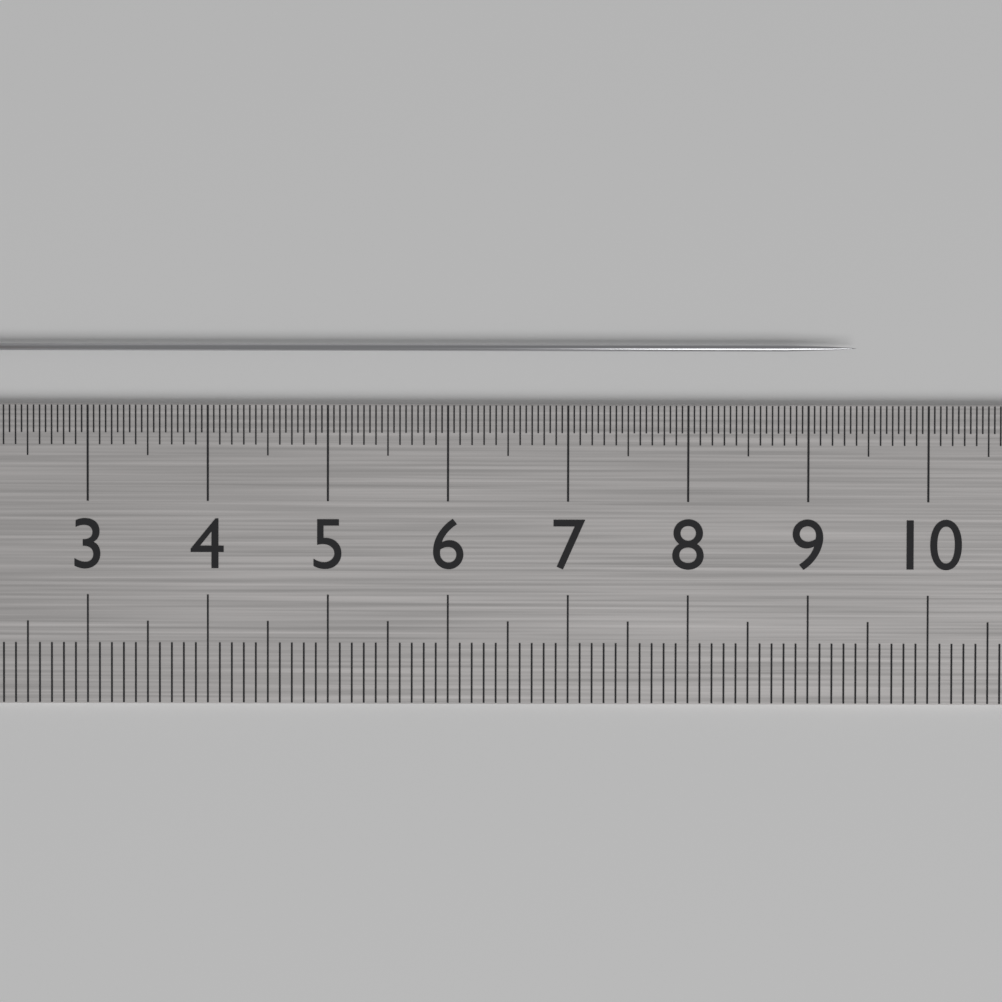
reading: 9.40 cm
